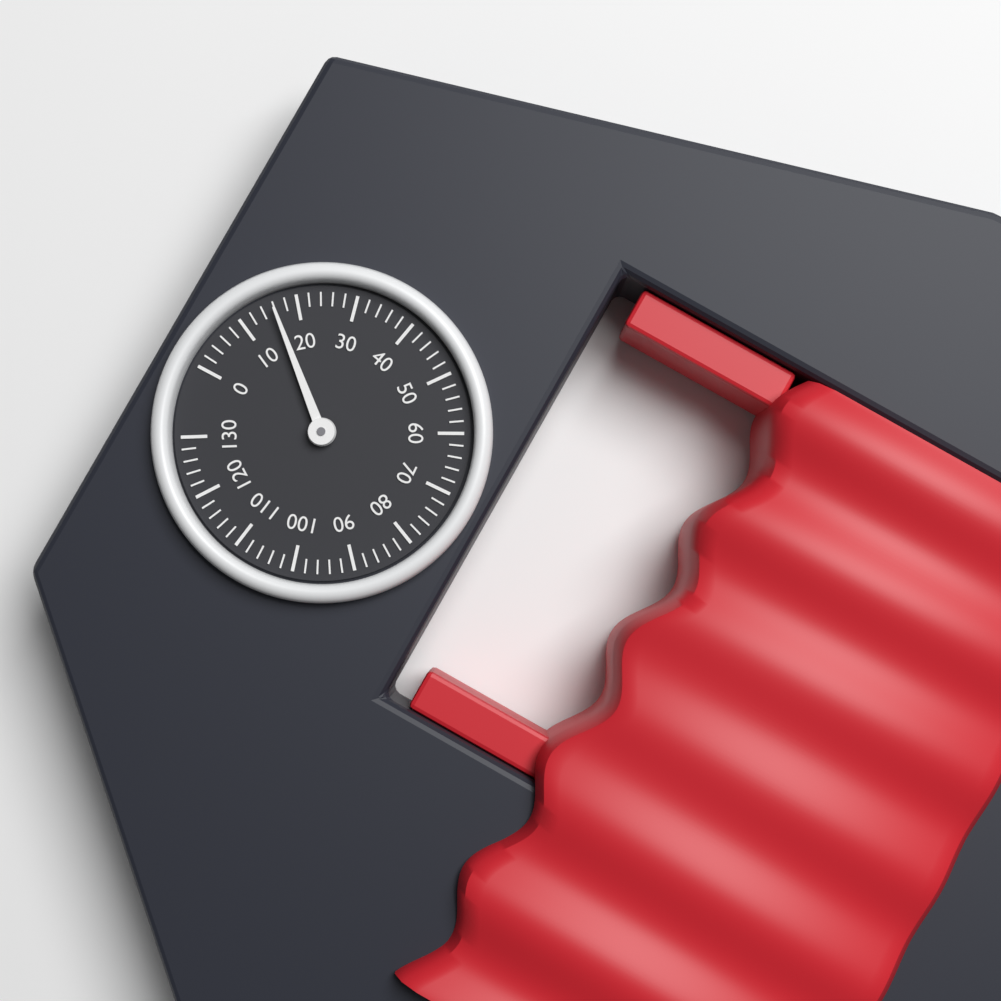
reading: 16 (no unit)
